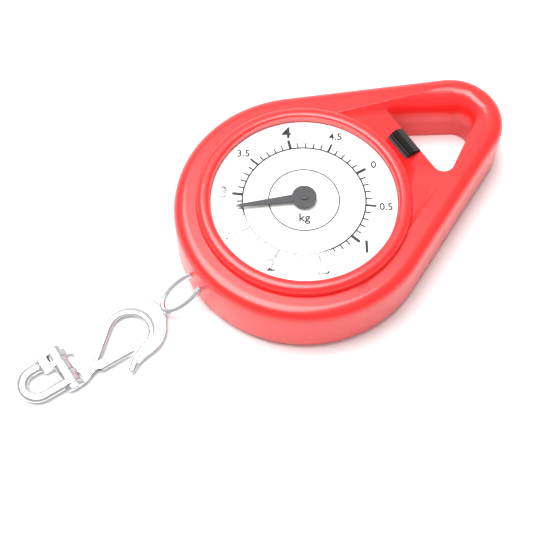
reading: 2.8 kg
